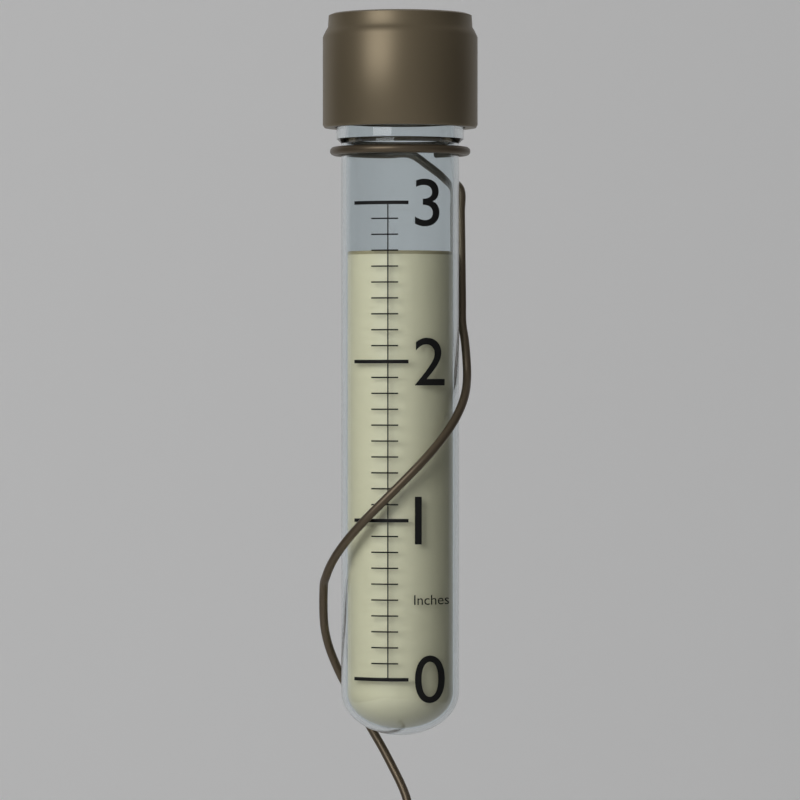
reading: 2.7 in
